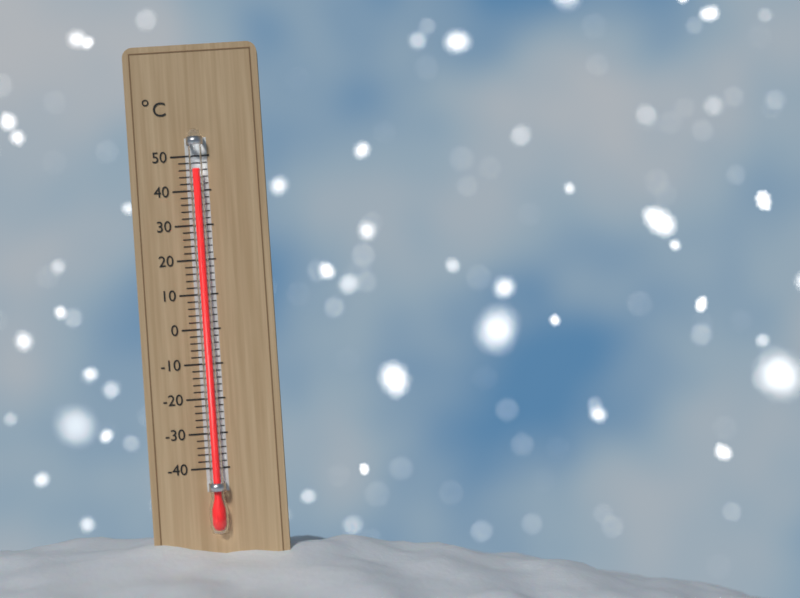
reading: 46 °C
